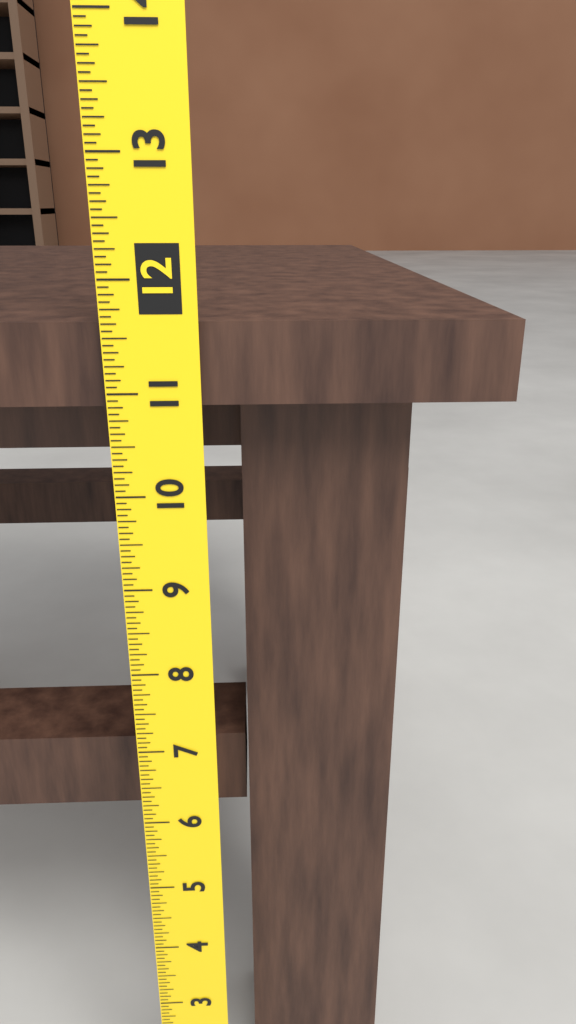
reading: 11.6250 (no unit)
